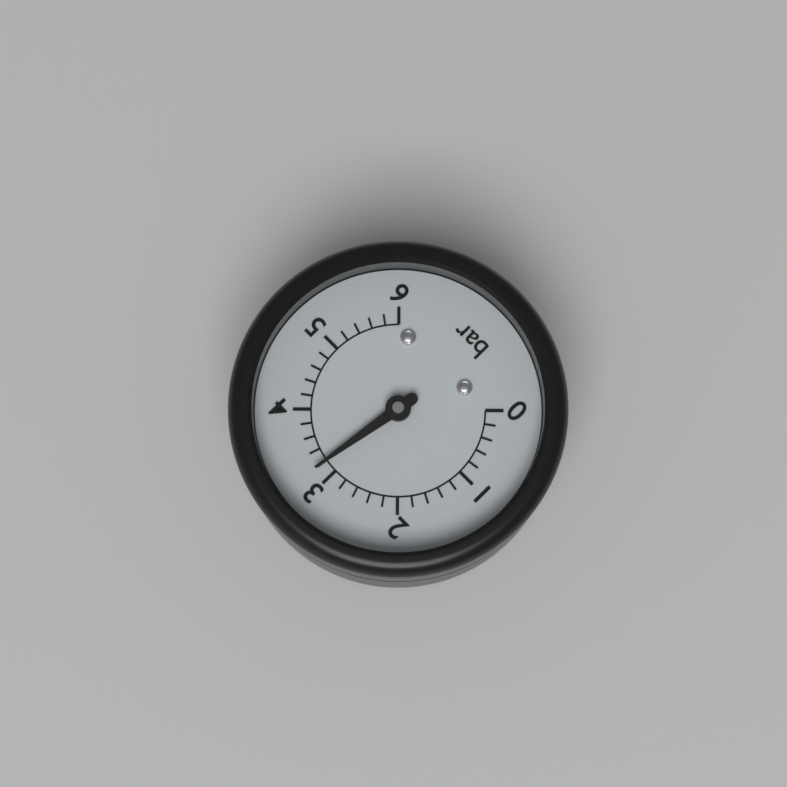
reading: 3.2 bar
